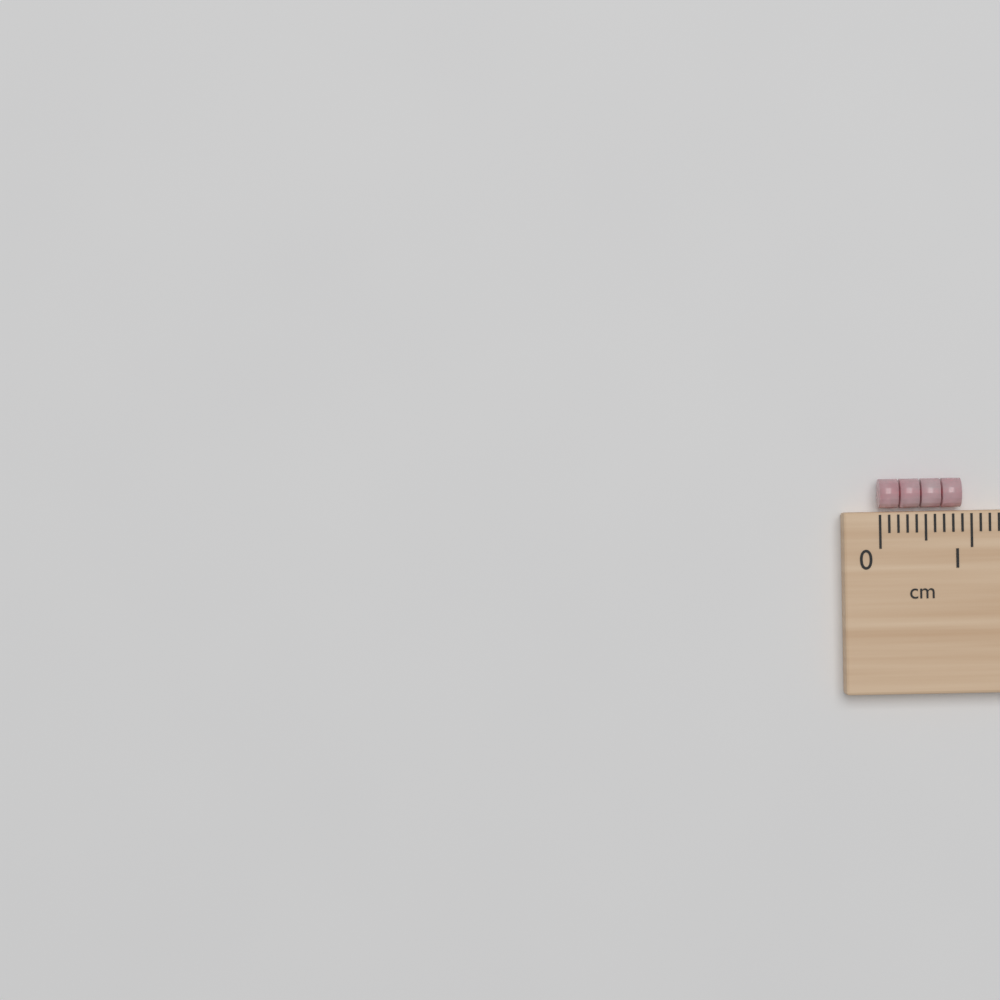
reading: 0.9 cm
